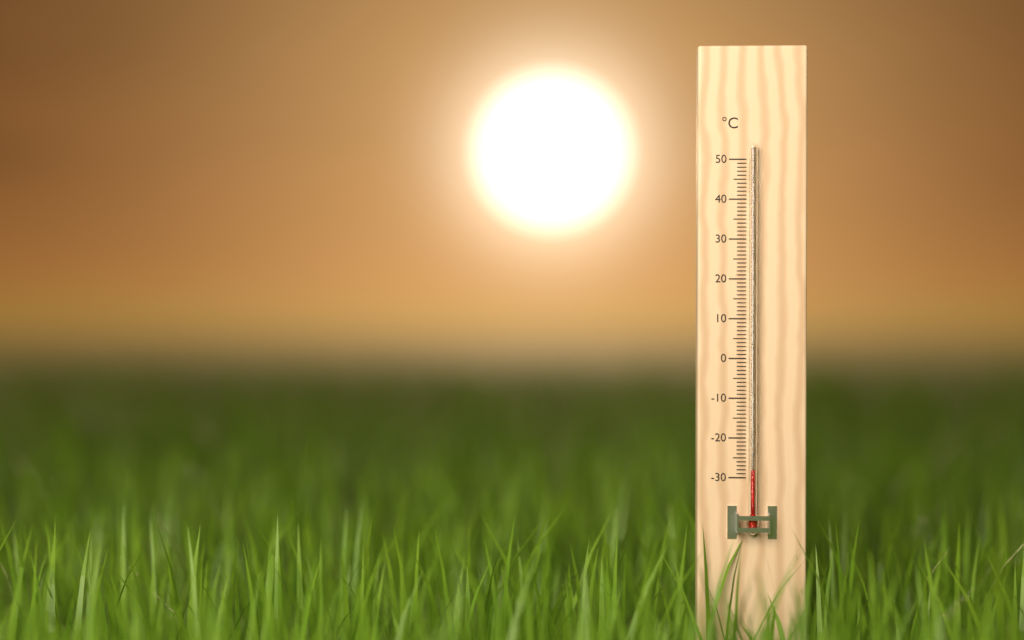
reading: -28 °C
